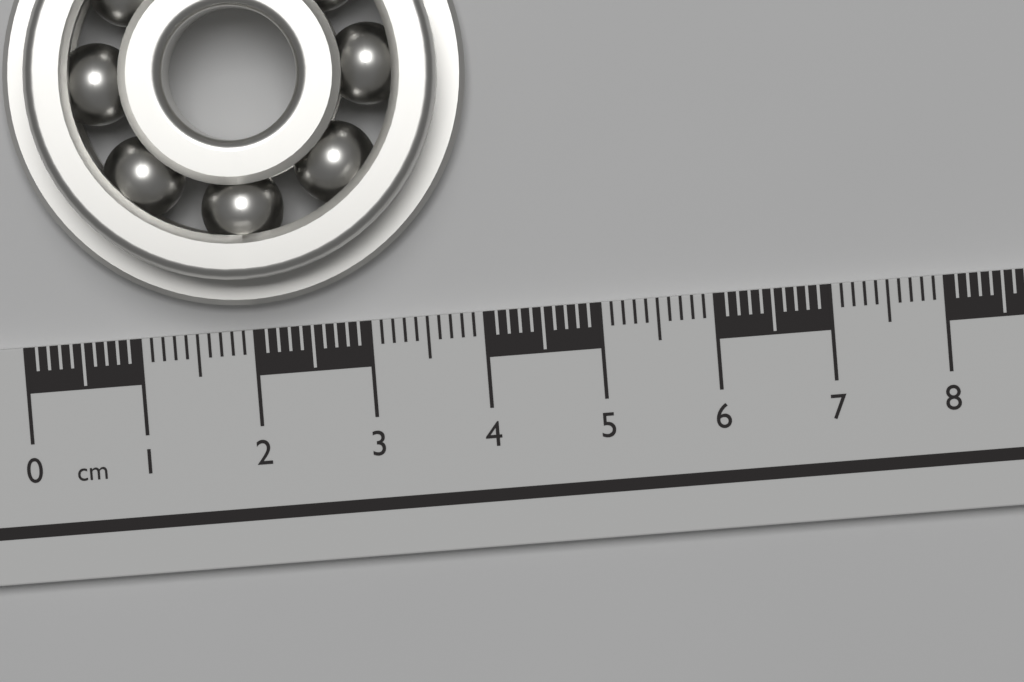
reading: 4.0 cm
